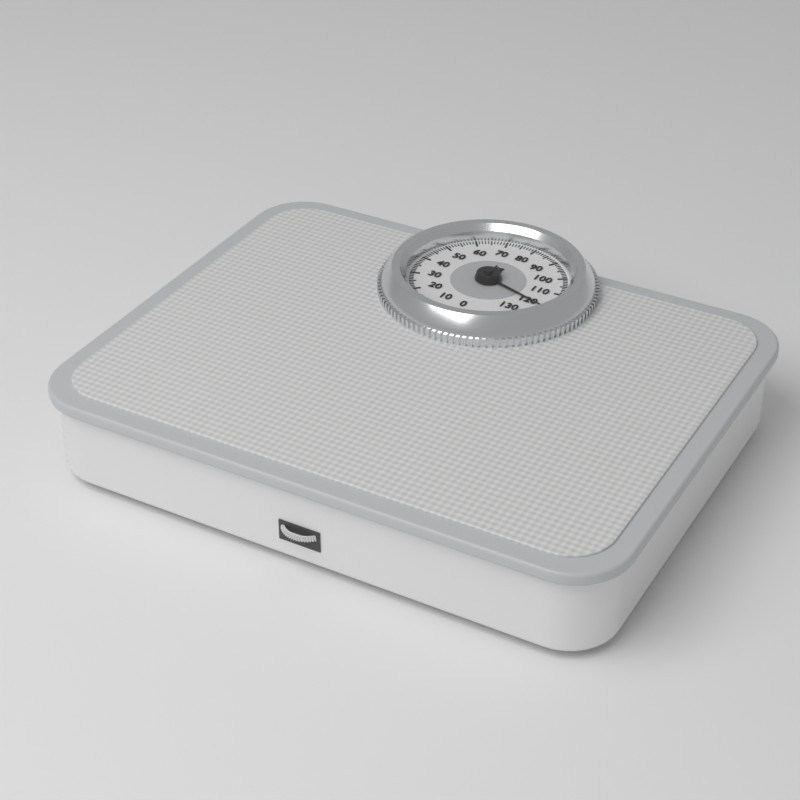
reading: 120 kg
